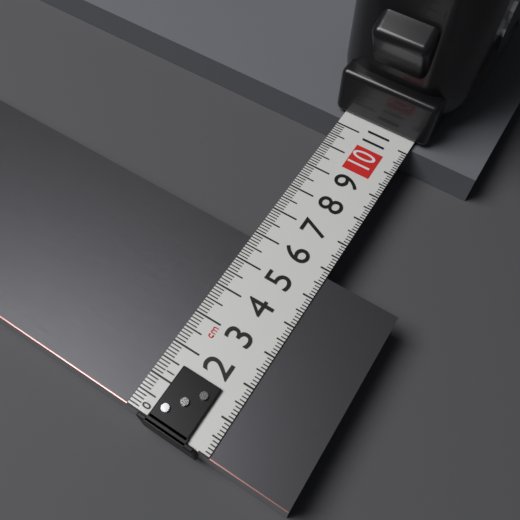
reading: 5.8 cm
